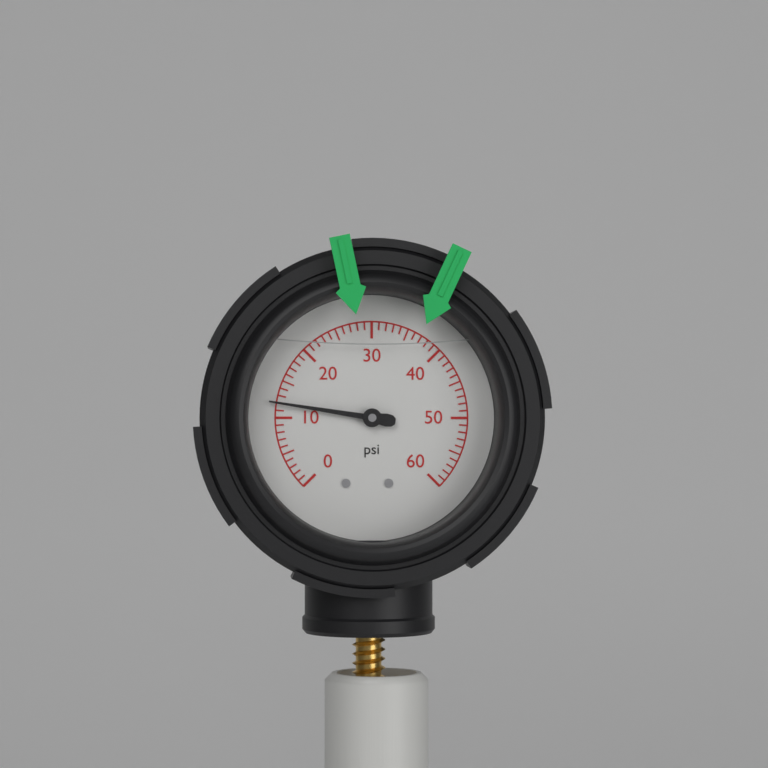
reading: 12 psi
